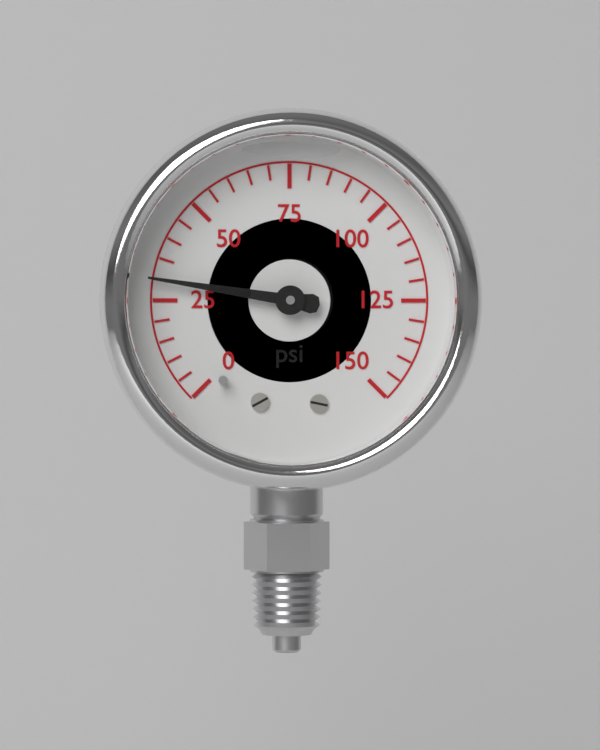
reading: 30 psi
